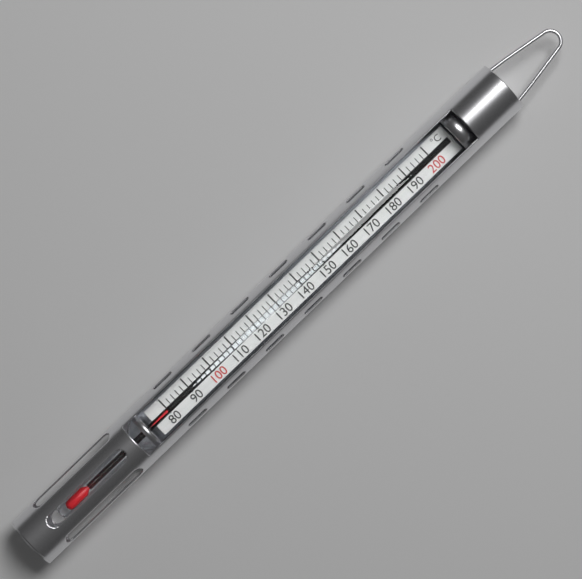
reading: 80 °C
